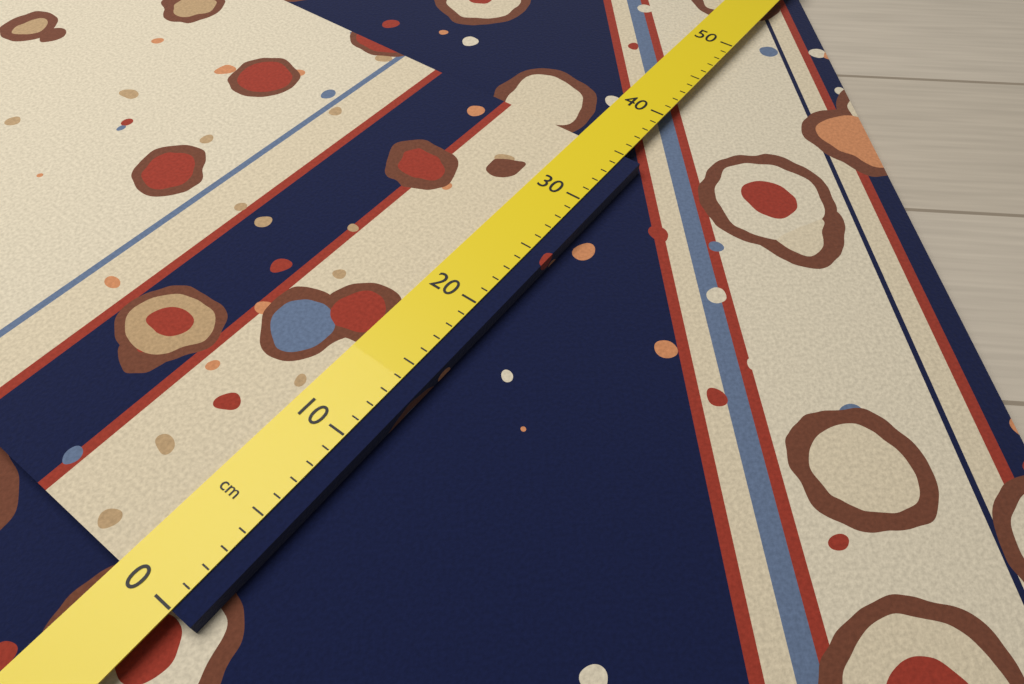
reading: 35 cm
